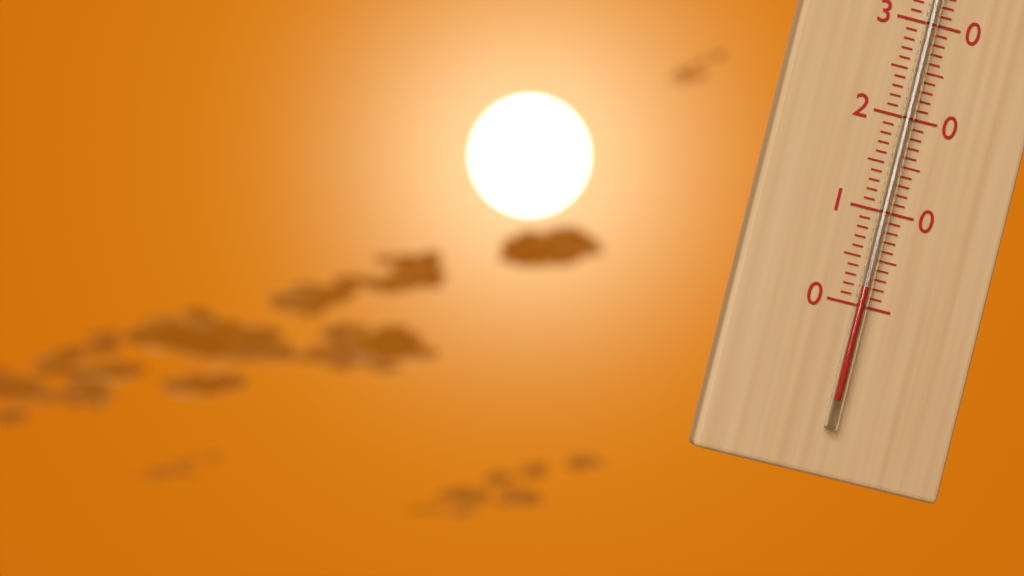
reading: 2 °C
